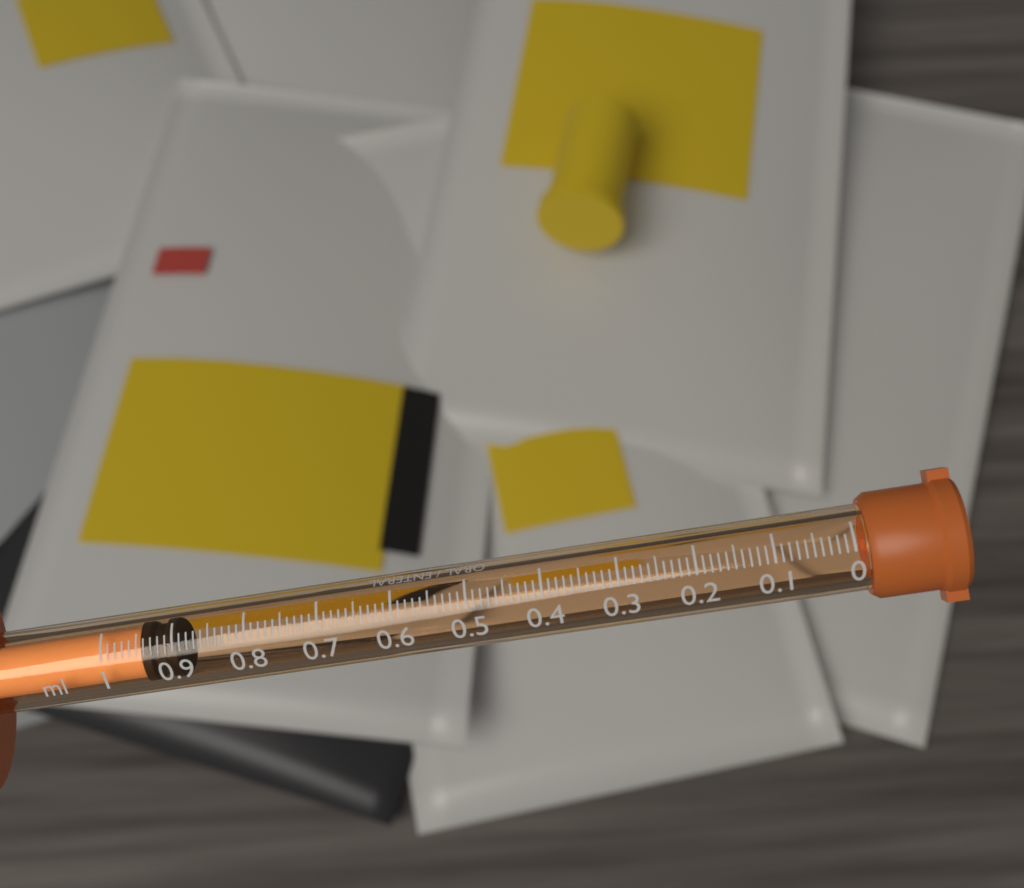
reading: 0.90 ml
